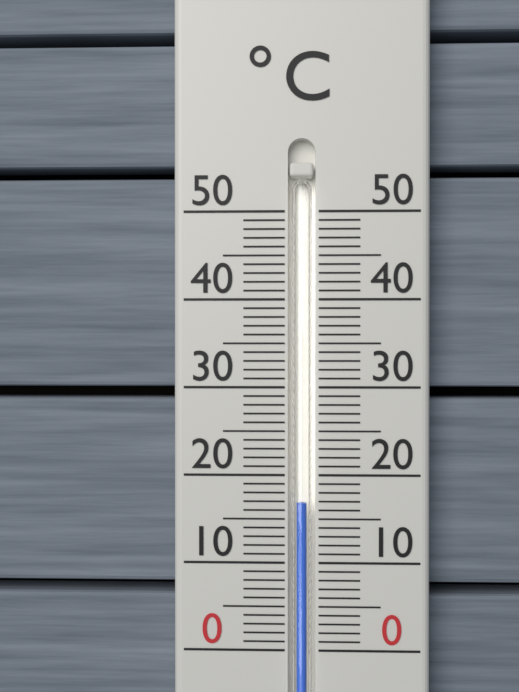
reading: 17 °C
